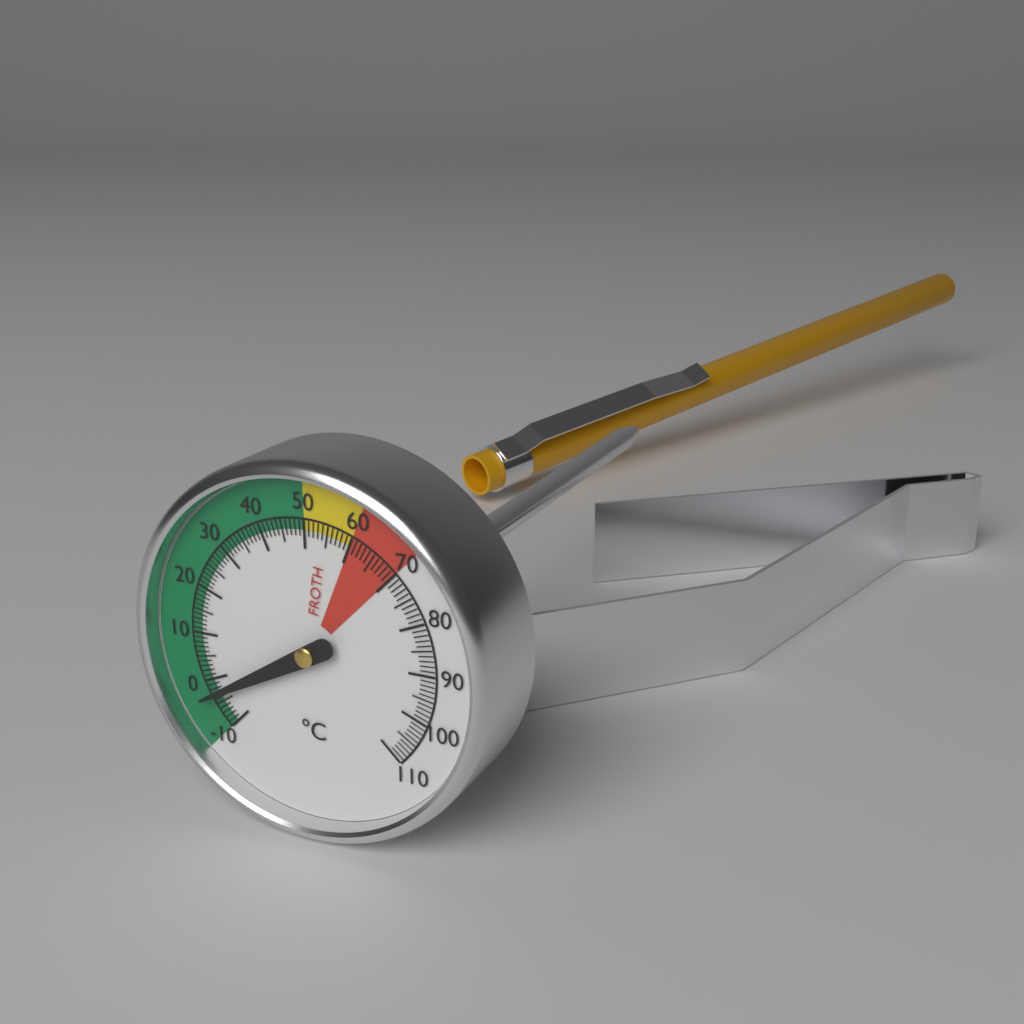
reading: -3 °C
